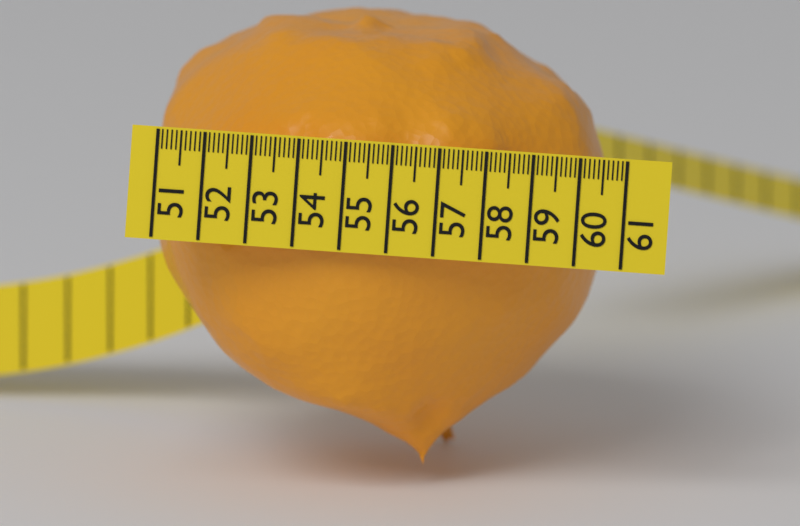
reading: 60.7 (no unit)
